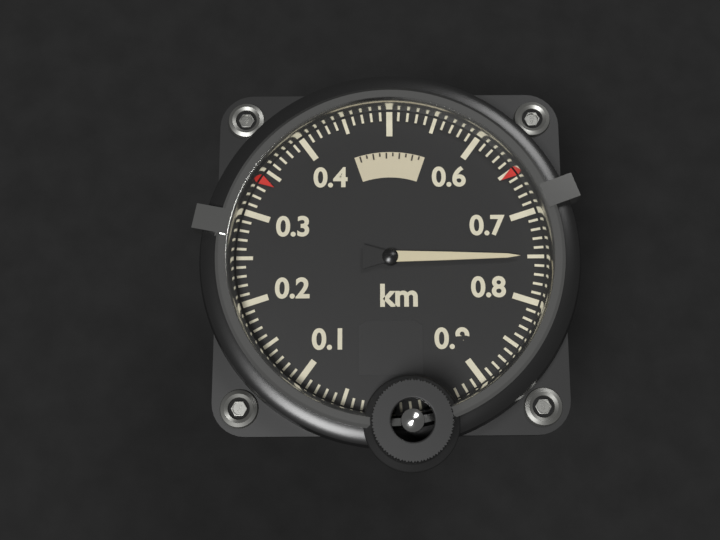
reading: 0.75 km
